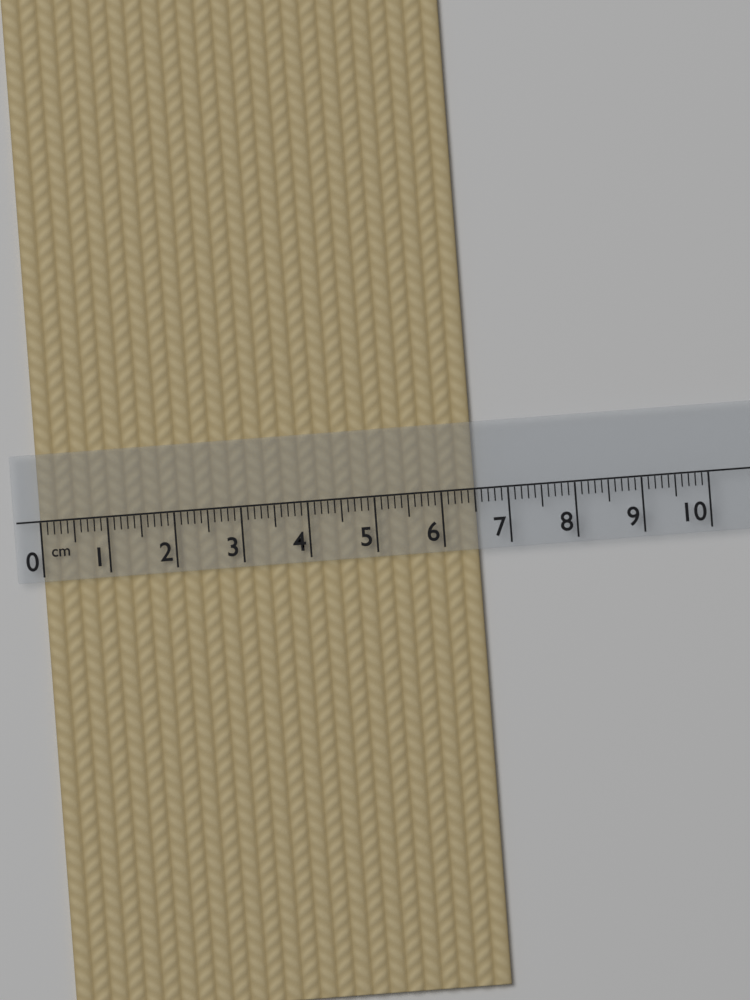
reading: 6.5 cm
